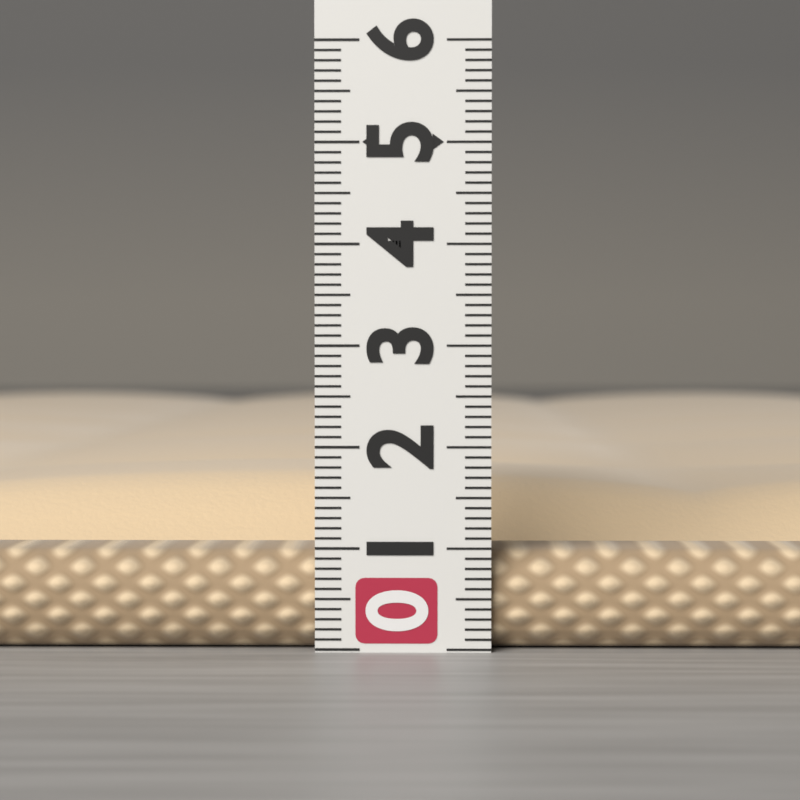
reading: 1.6 (no unit)
